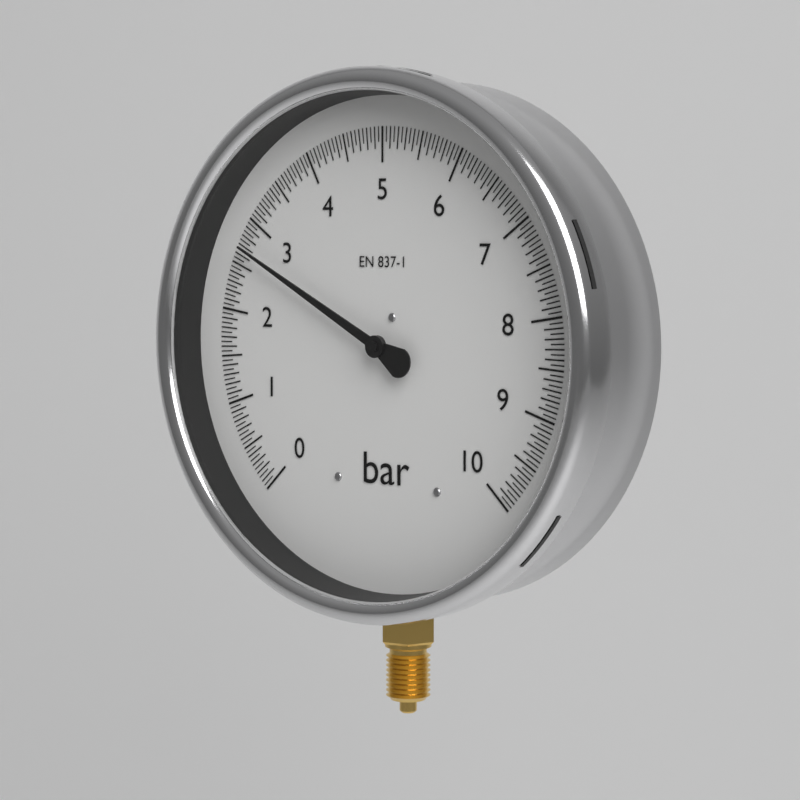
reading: 2.70 bar
